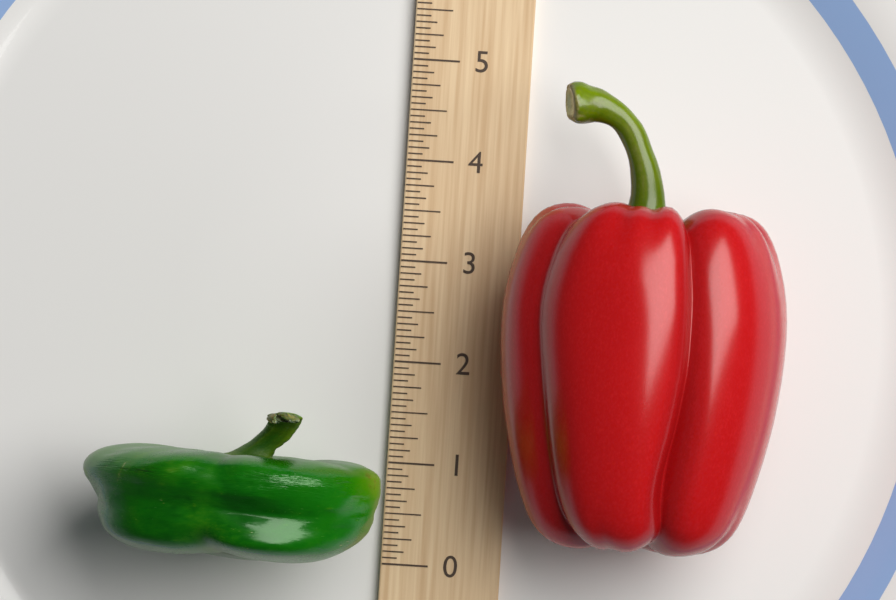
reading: 1.4375 (no unit)
